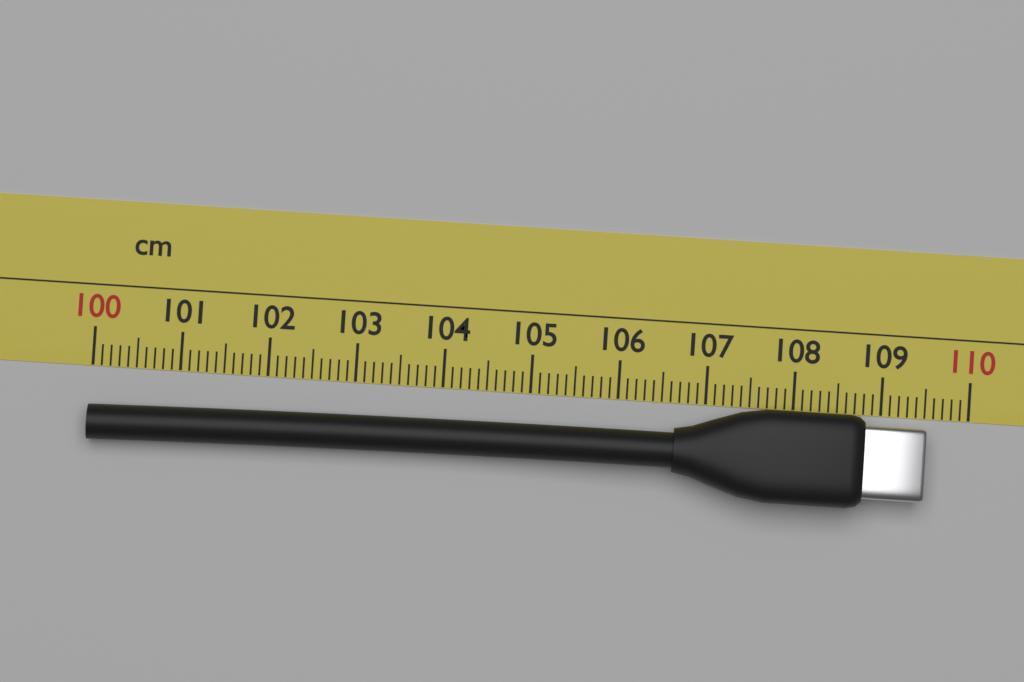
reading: 109.5 cm
